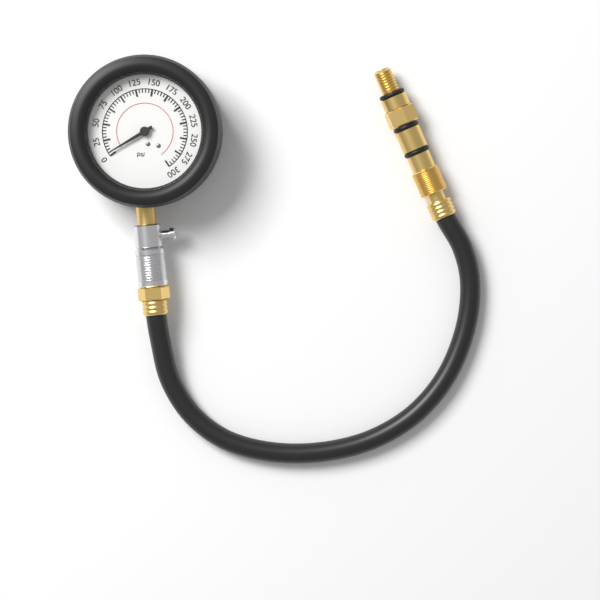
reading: 5 psi
